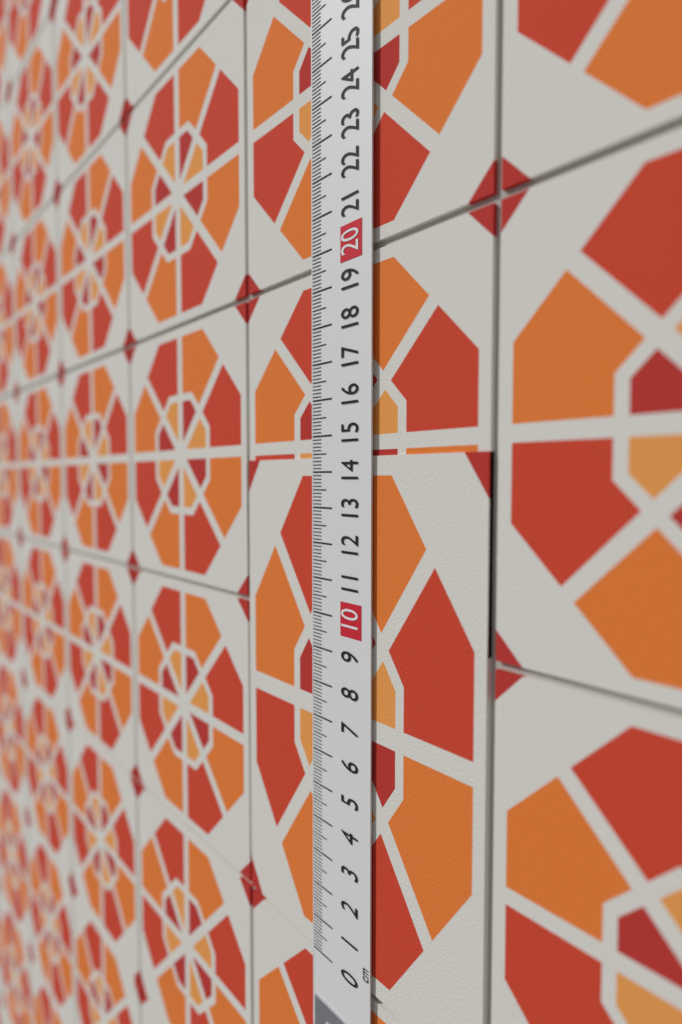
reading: 14.4 cm
